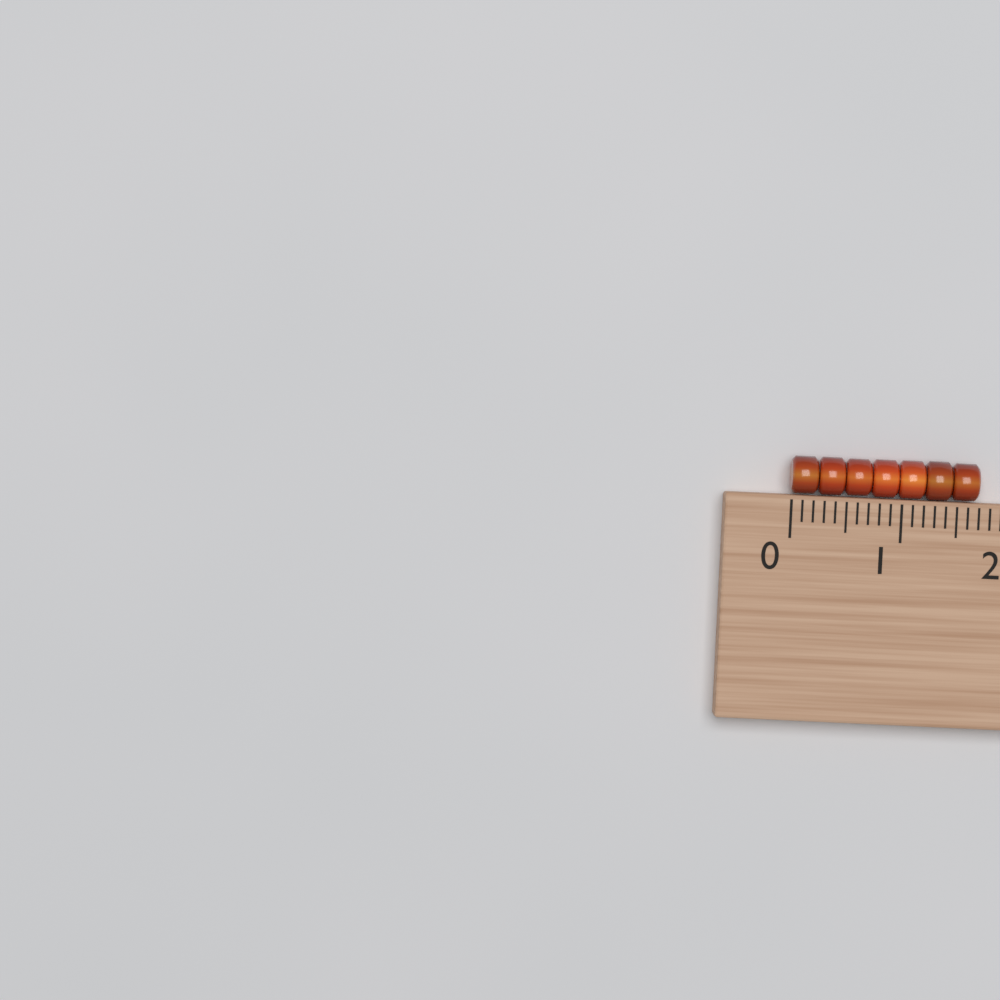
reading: 1.7 (no unit)
